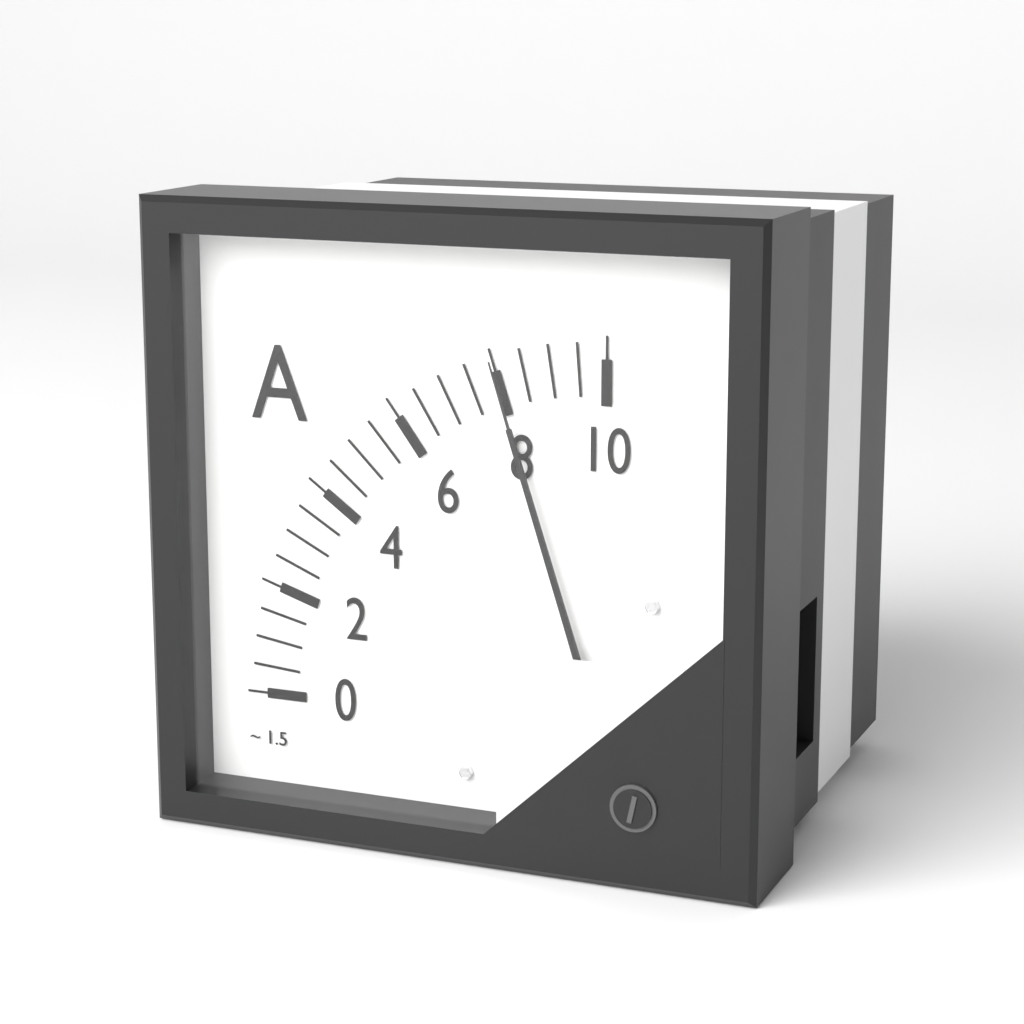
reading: 8.0 A
